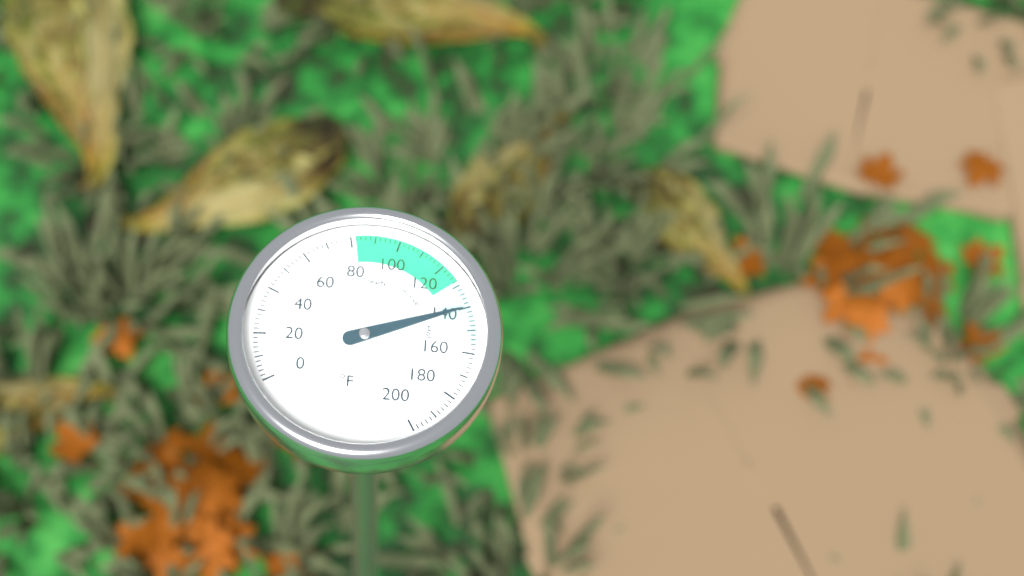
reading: 140 °F
